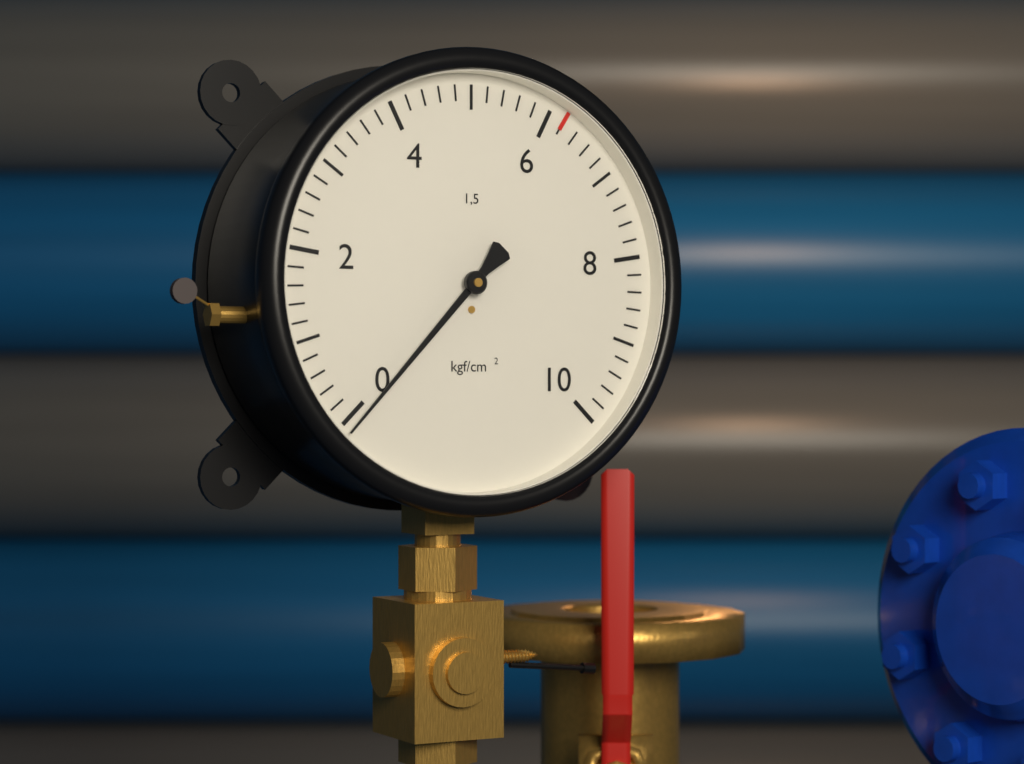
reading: -0.1 kgf/cm²
